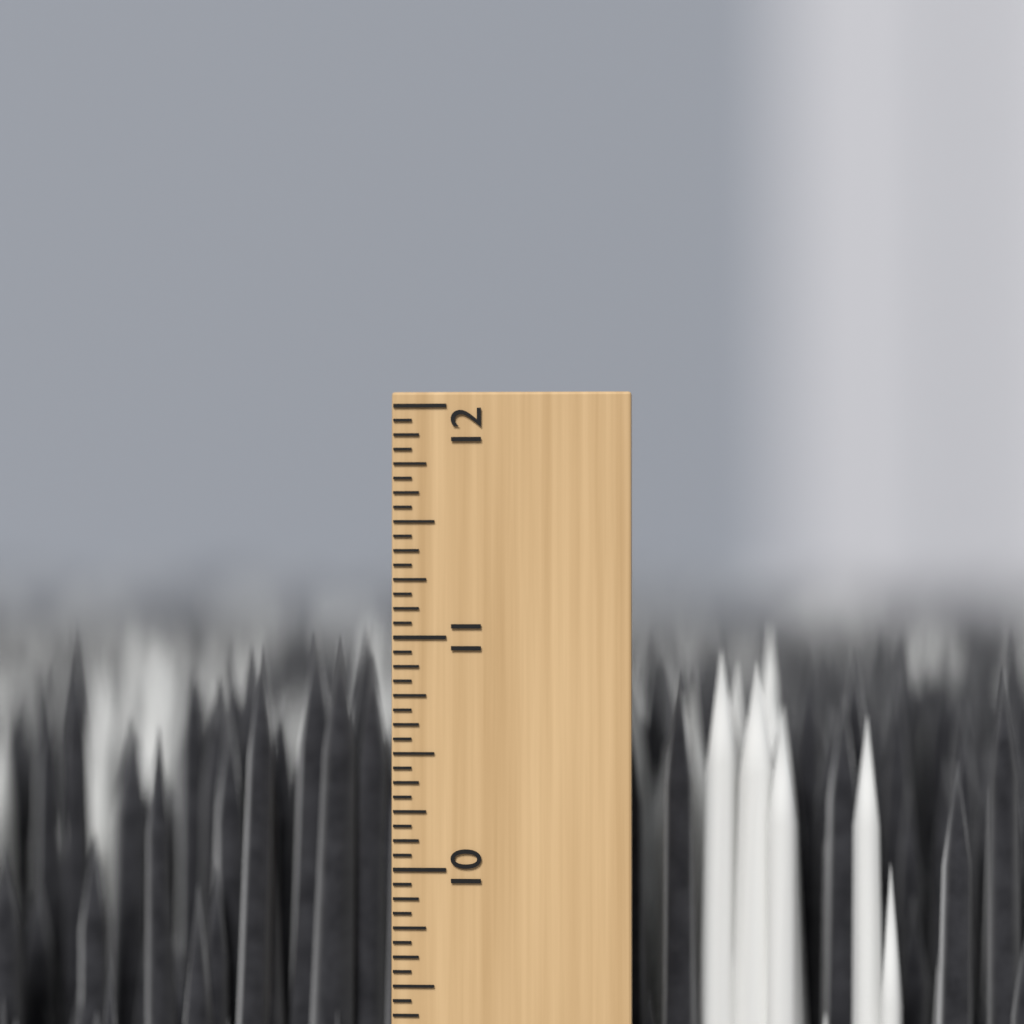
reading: 11.0625 inch
